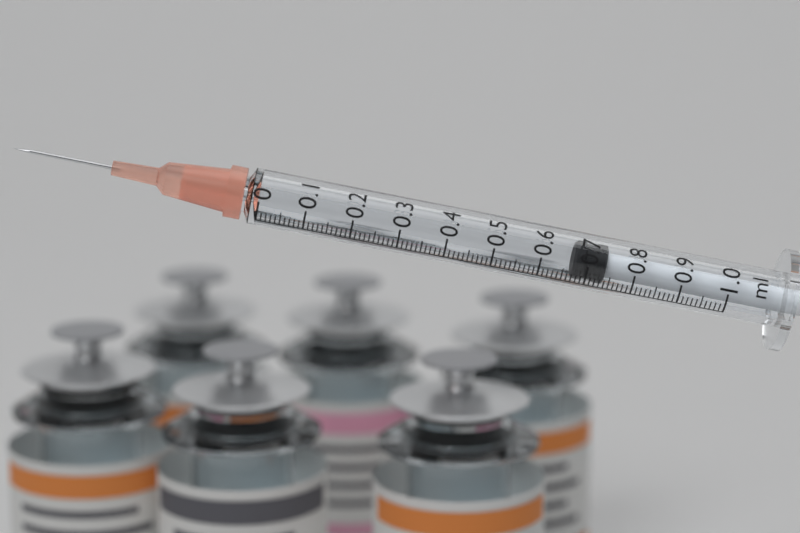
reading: 0.67 ml
